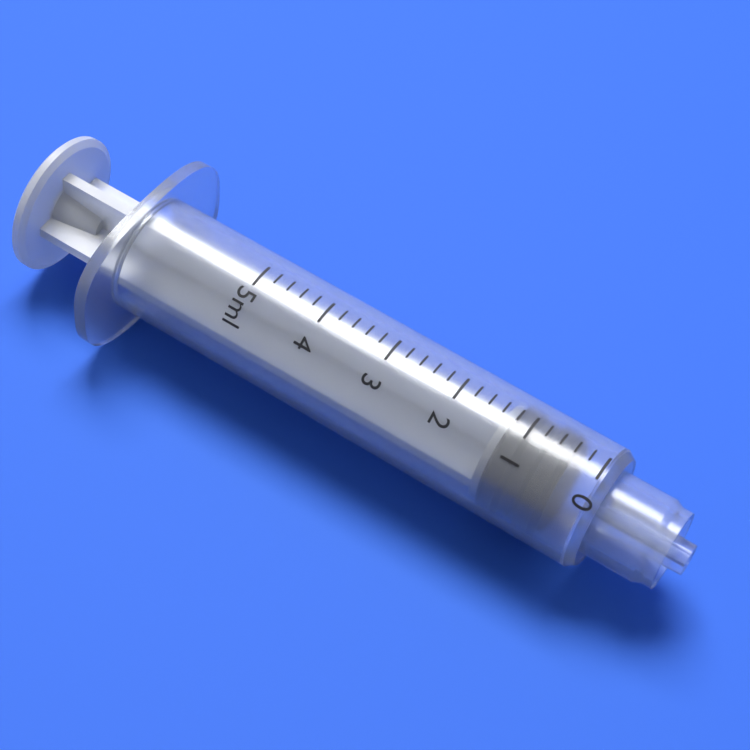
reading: 0.4 ml
